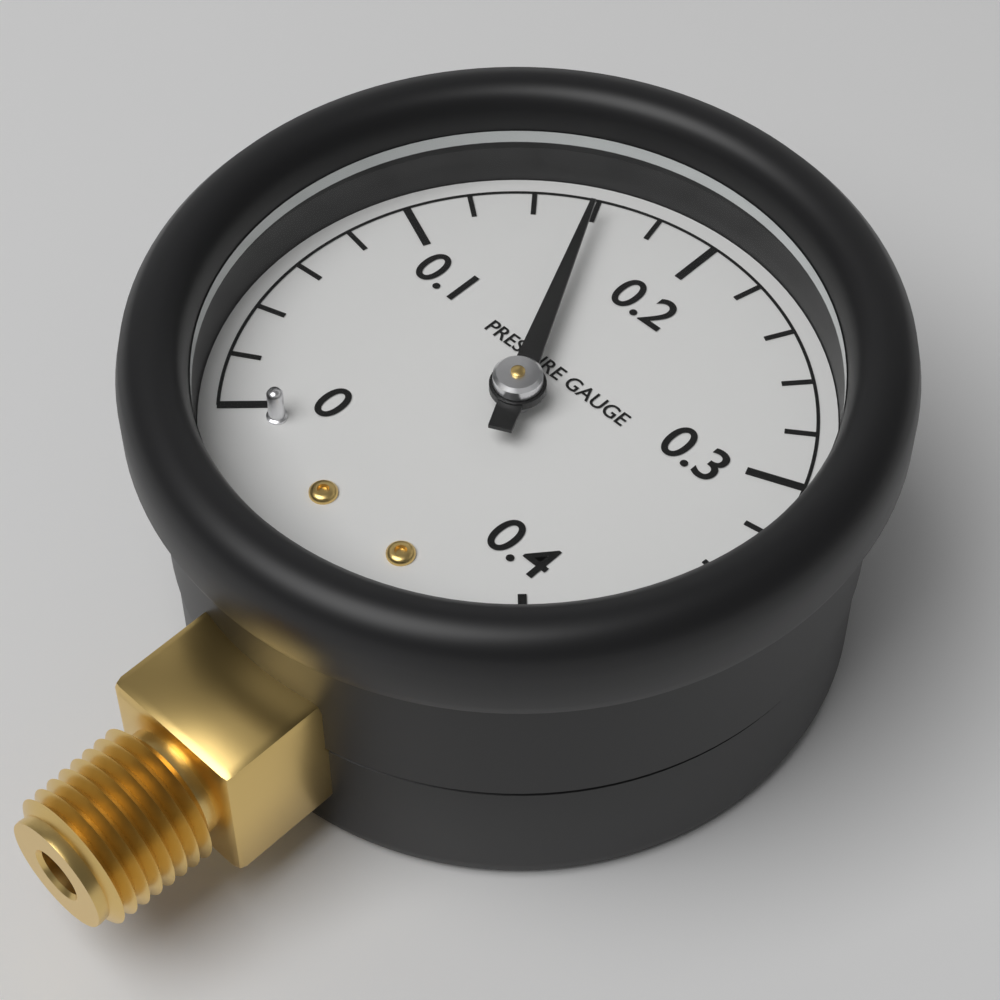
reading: 0.16 (no unit)
